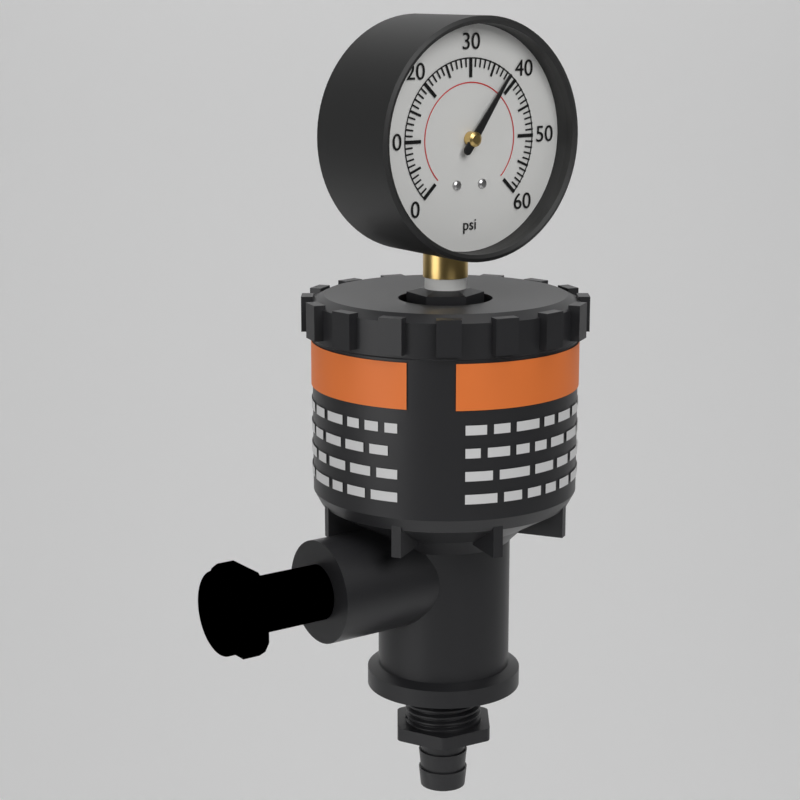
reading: 38 psi
